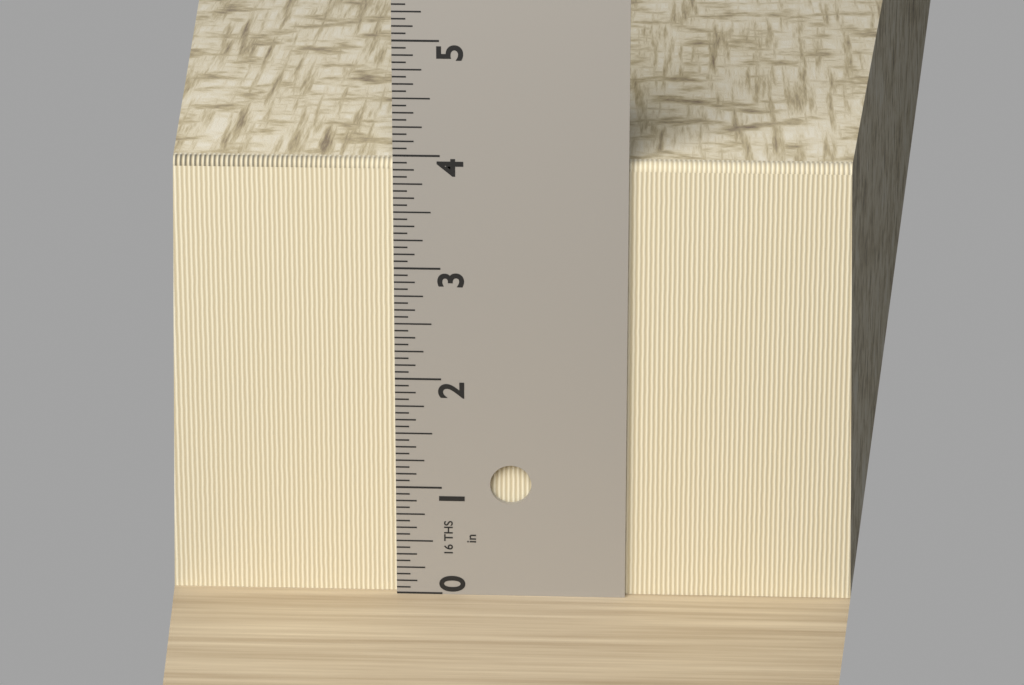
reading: 3.9375 in
